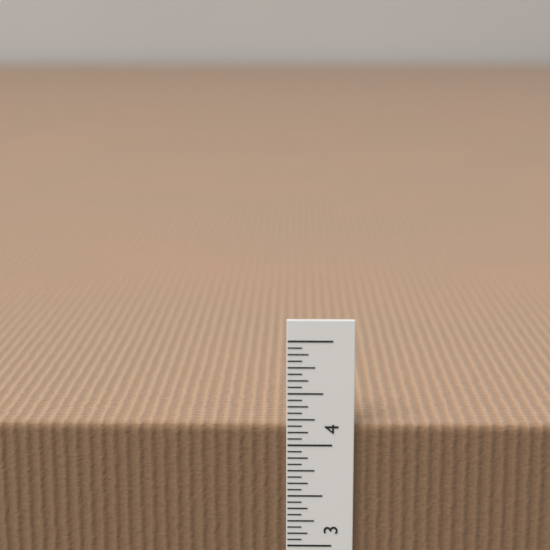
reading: 4.1875 in
